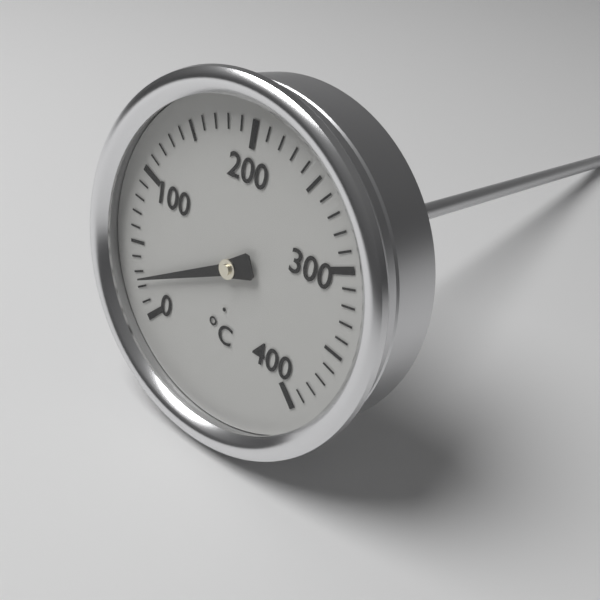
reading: 25 °C
